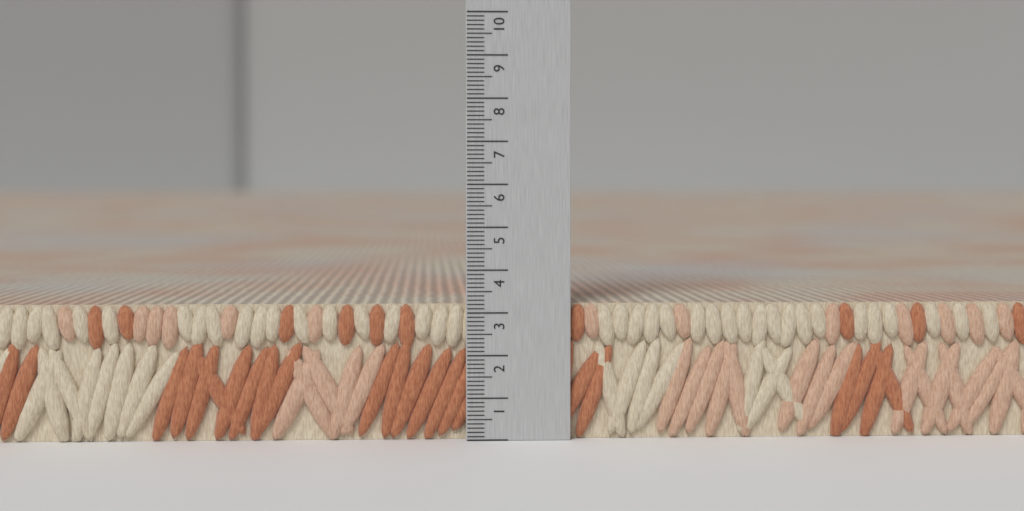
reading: 3.2 (no unit)
